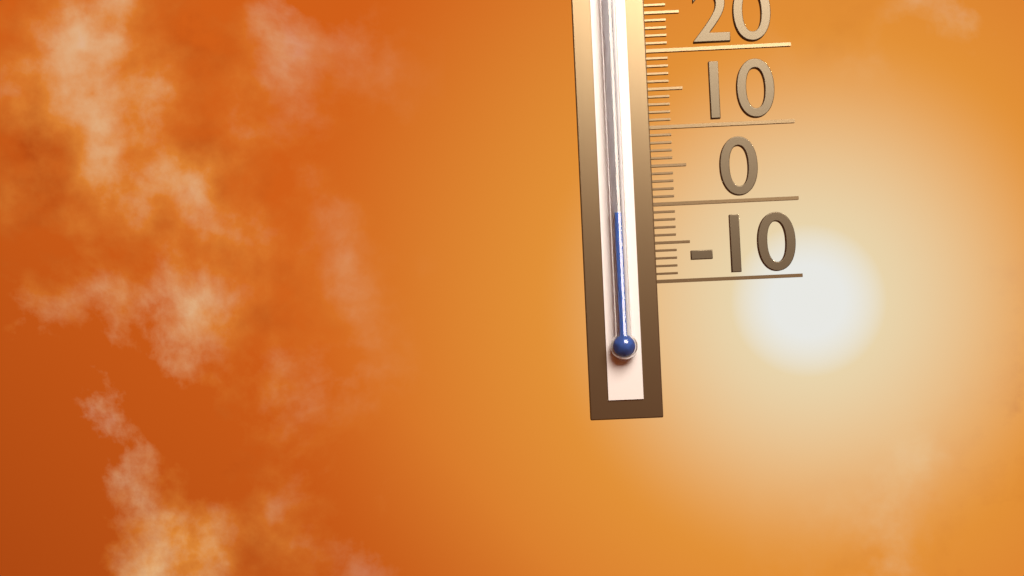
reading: -1 (no unit)
